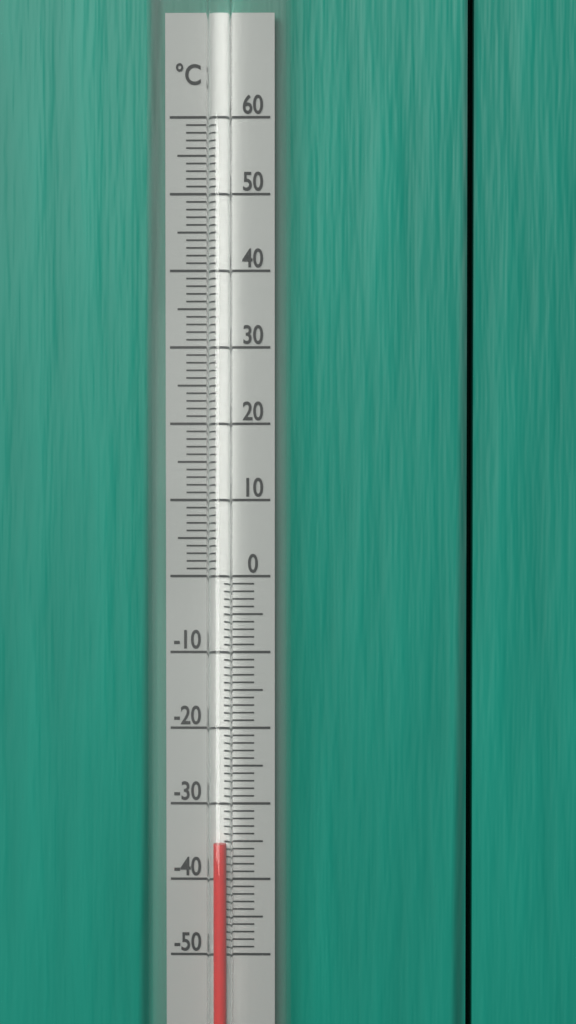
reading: -35 °C
